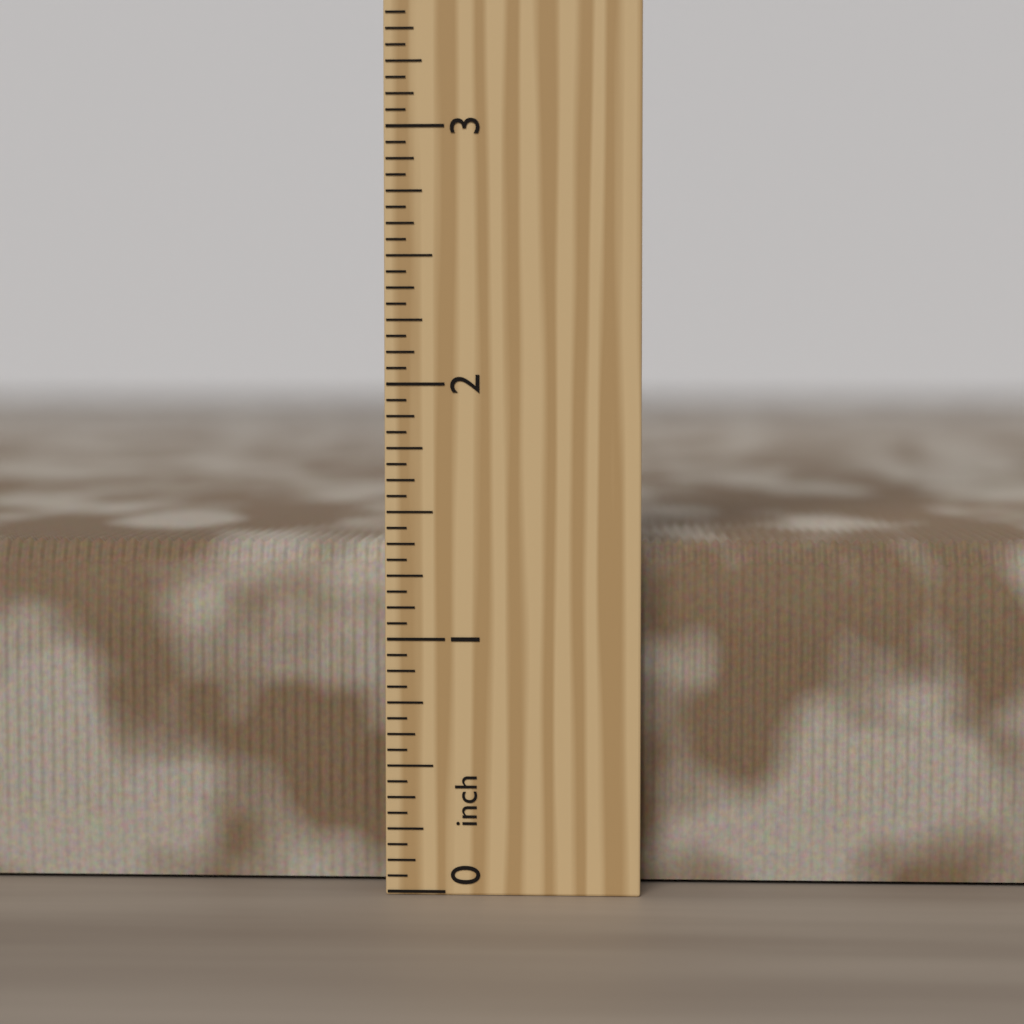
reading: 1.3750 inch
